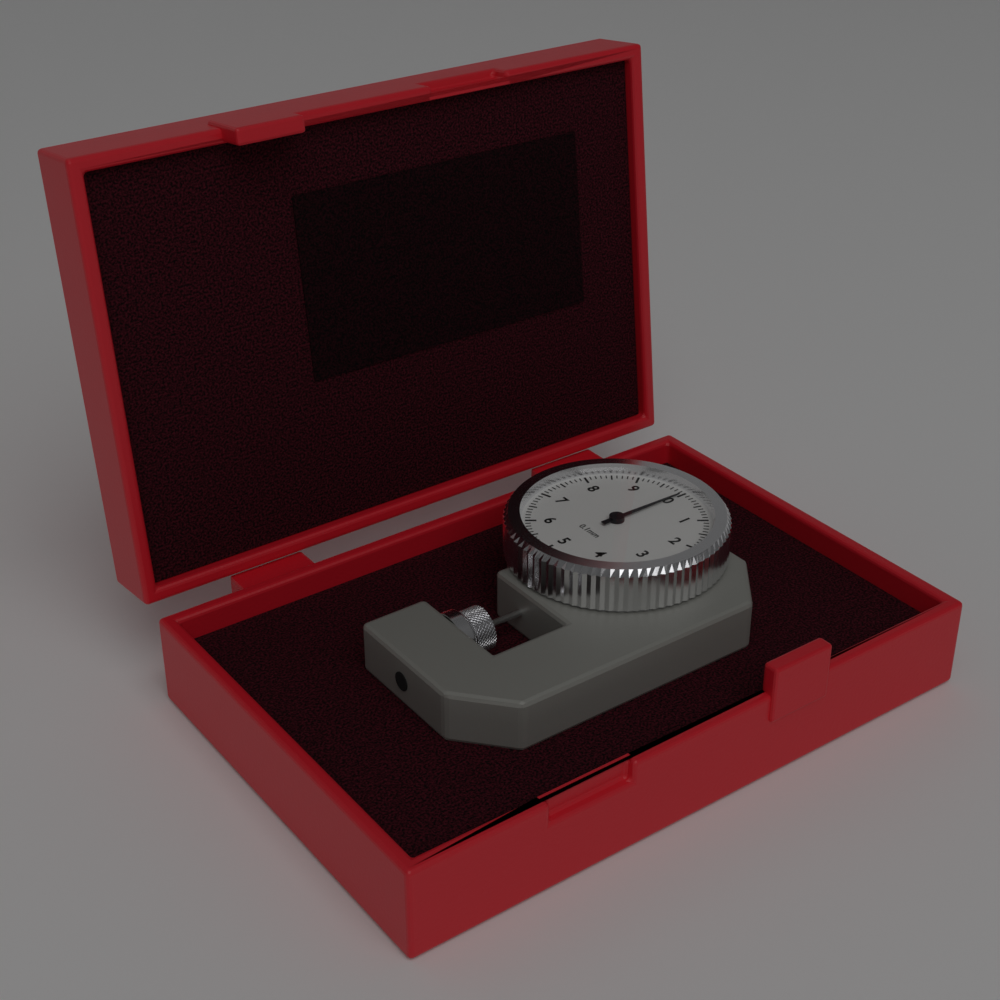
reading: 0.0 mm
